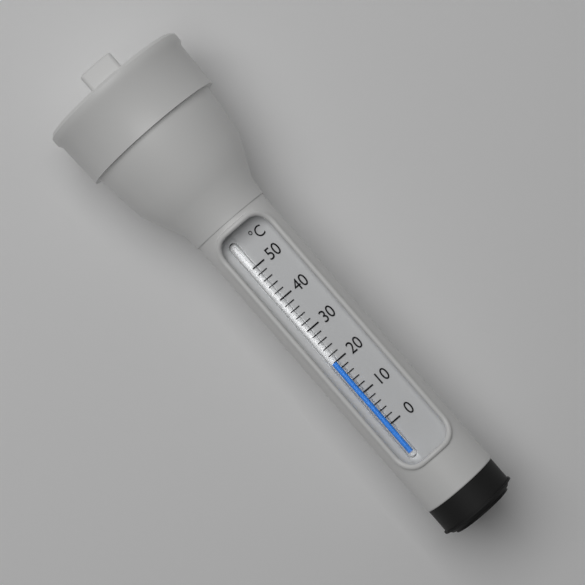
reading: 20 °C
